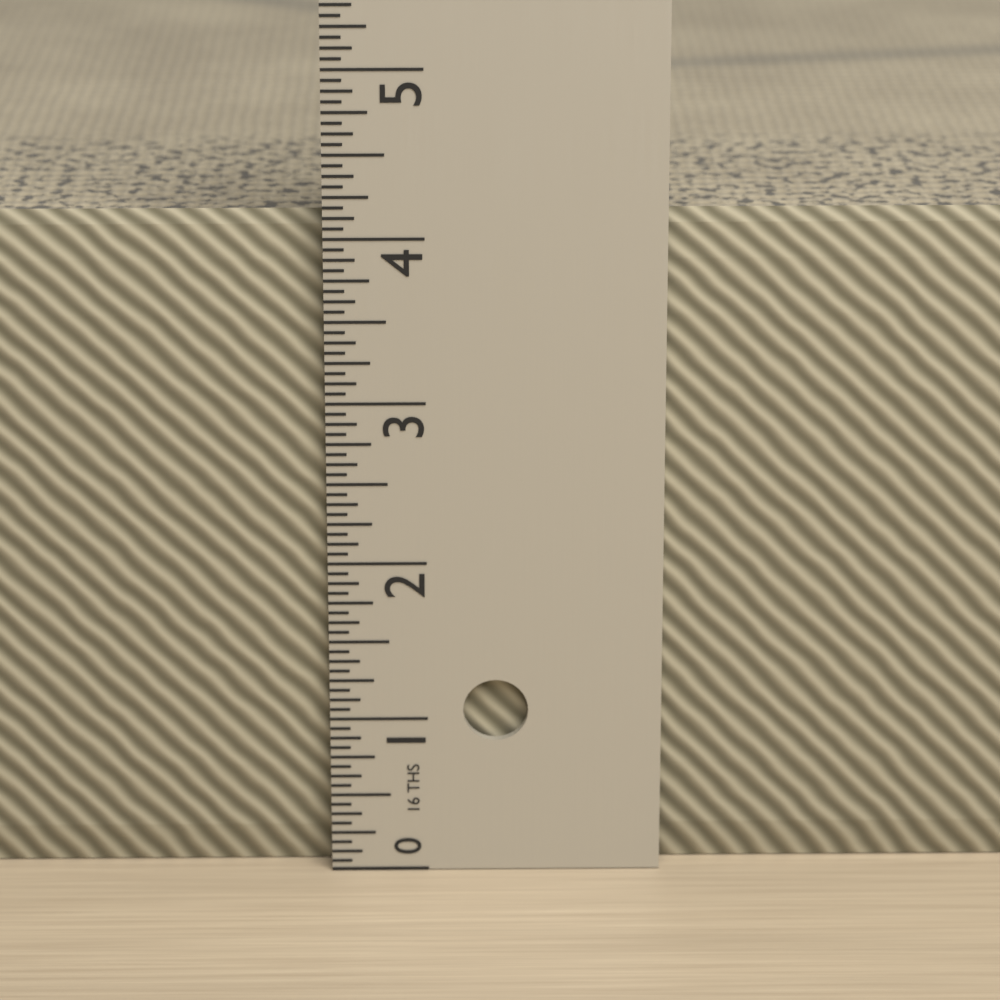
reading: 4.1250 in
